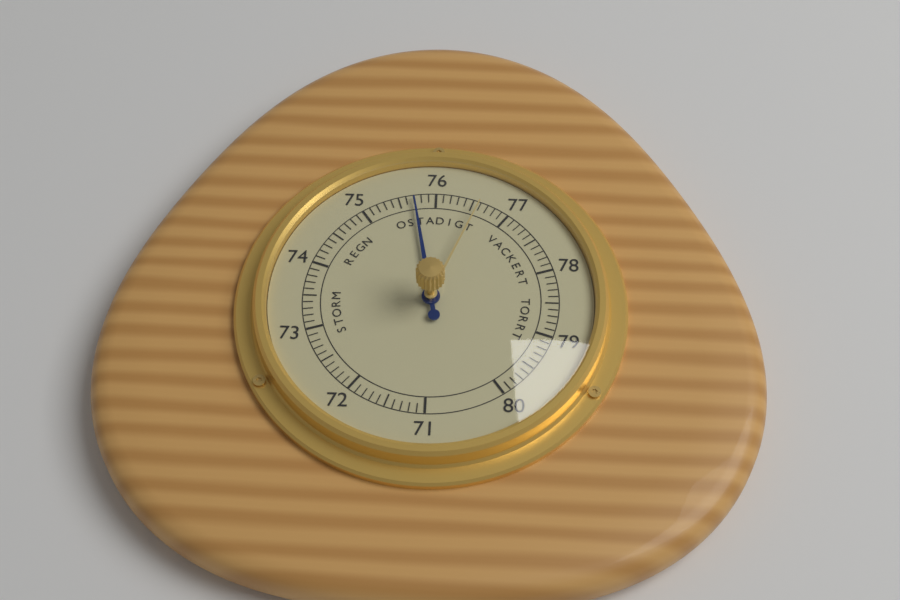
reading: 75.7 (no unit)
